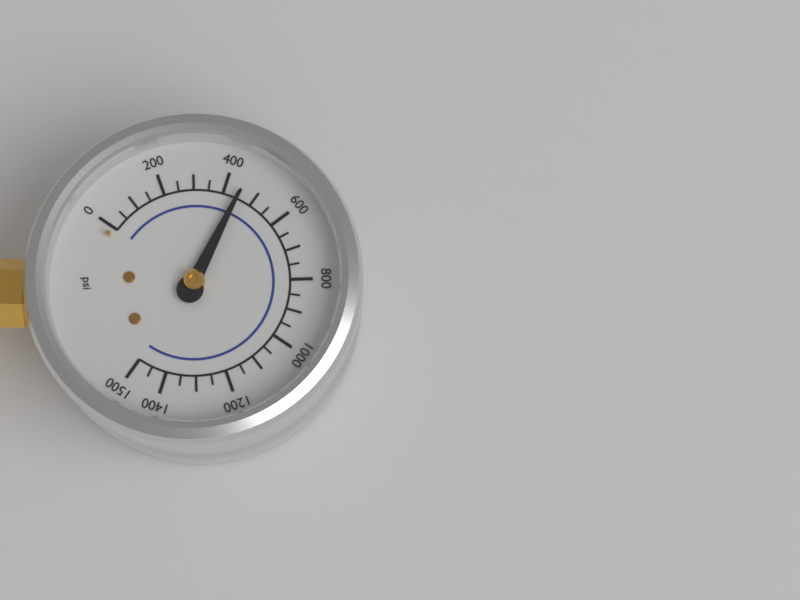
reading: 450 psi
